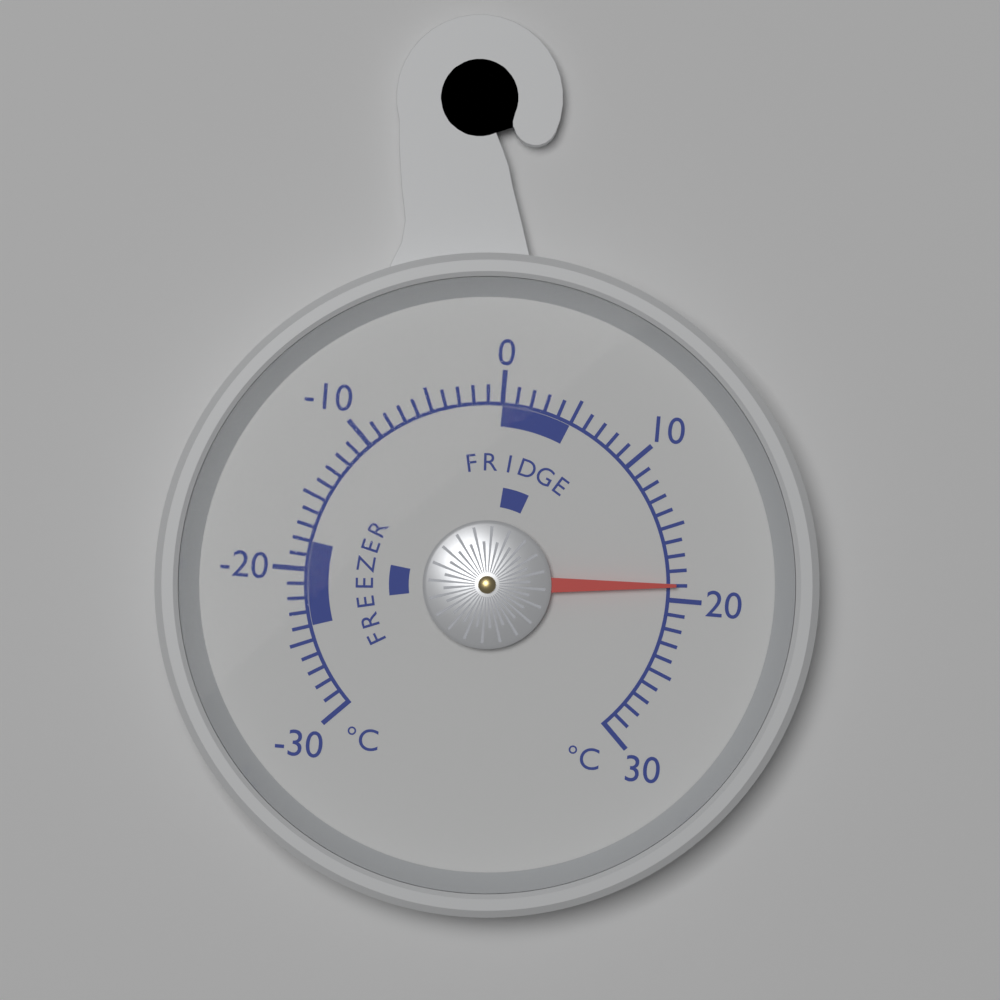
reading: 19 °C
